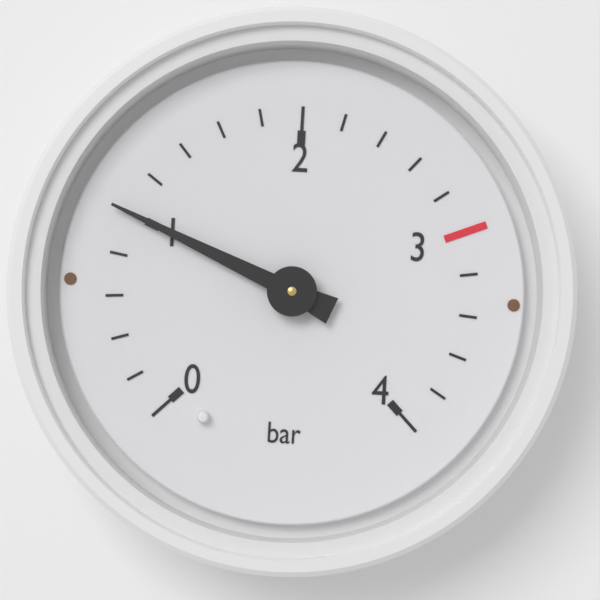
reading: 1.0 bar
